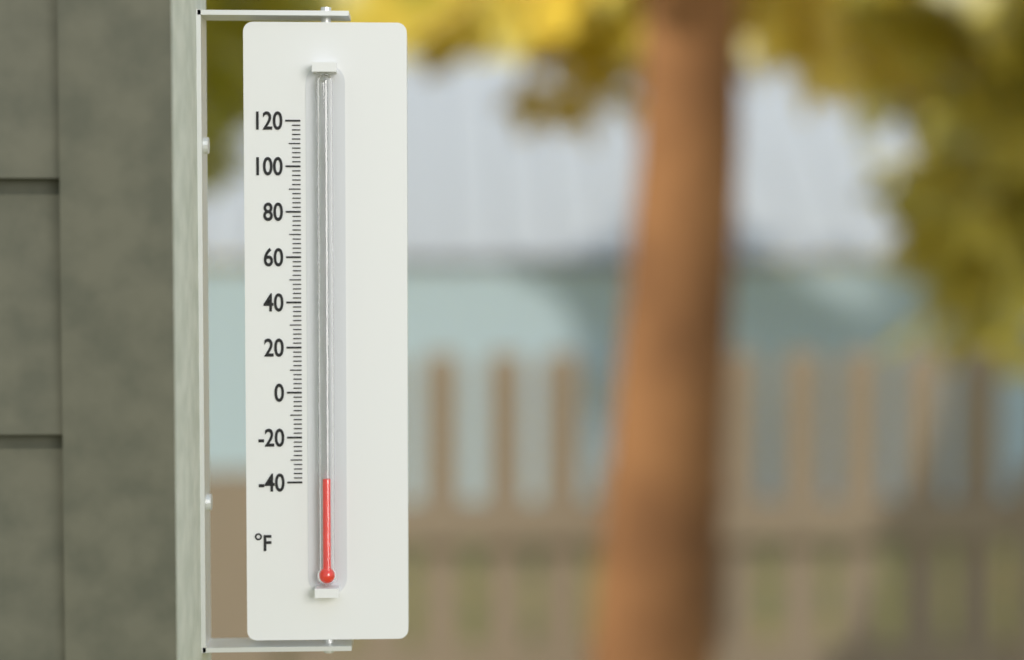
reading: -38 °F
